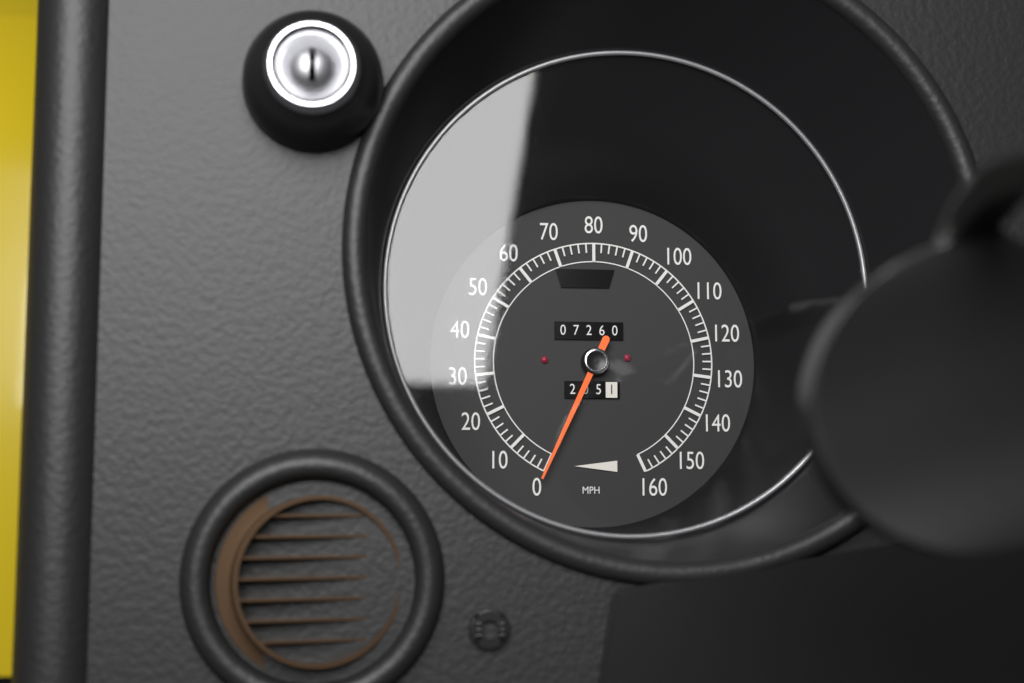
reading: 0 MPH
